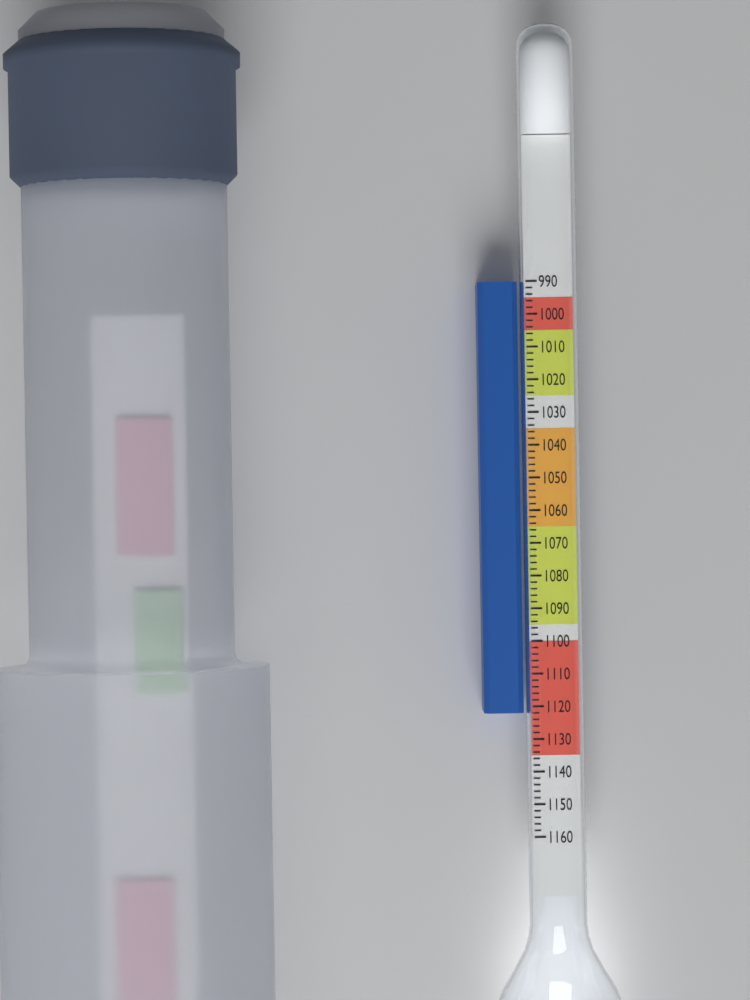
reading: 1122 (no unit)
